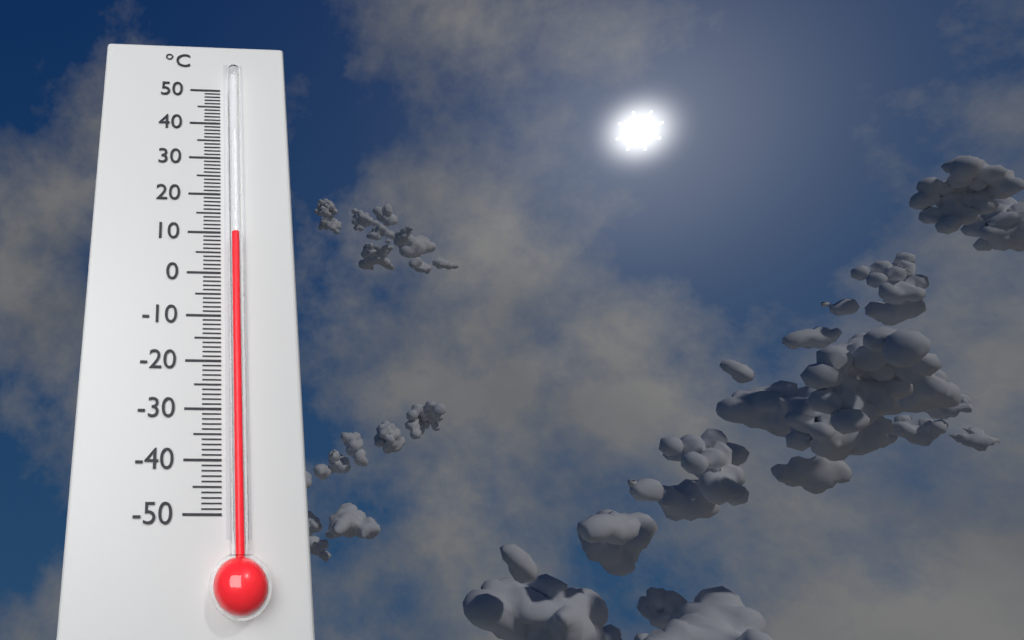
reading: 9 °C
